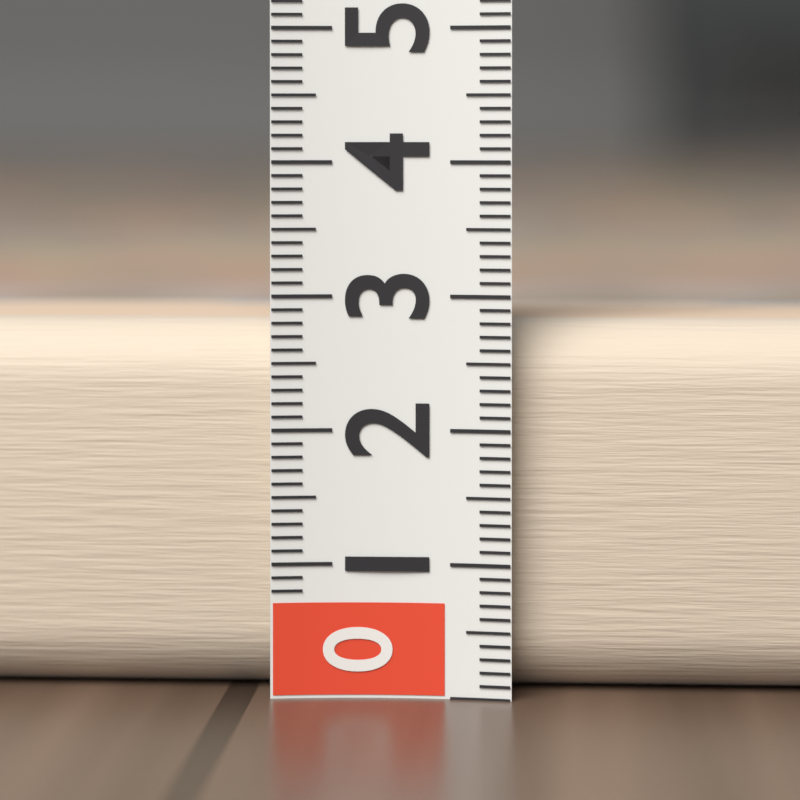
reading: 2.8 (no unit)
